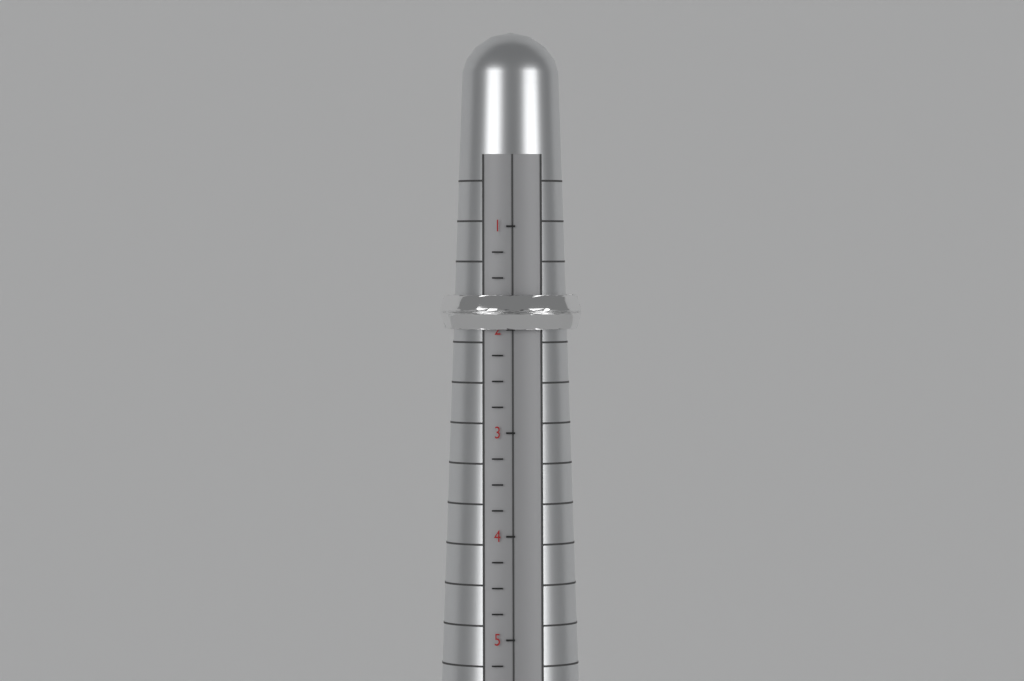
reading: 2.00 (no unit)
